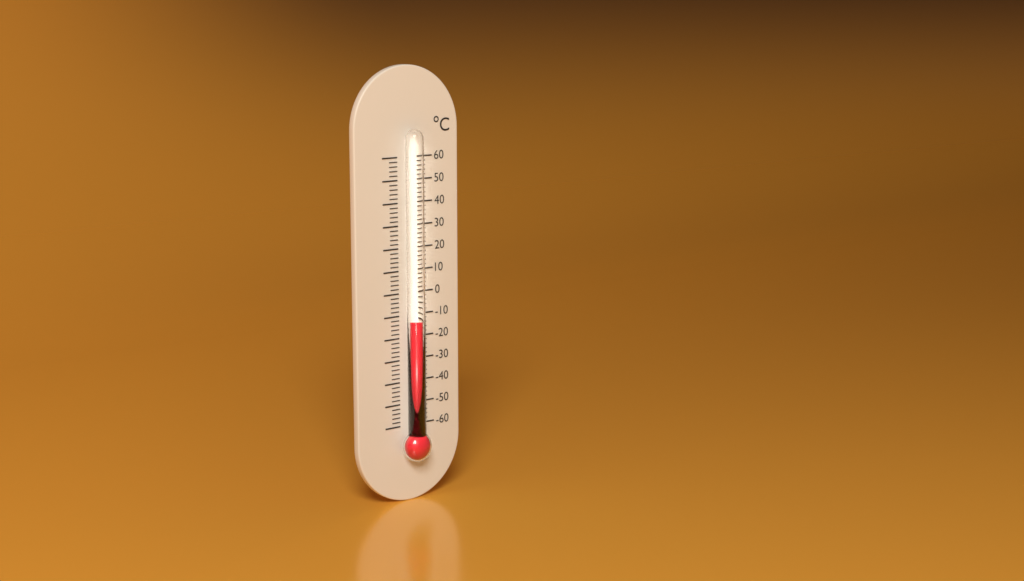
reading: -12 °C
